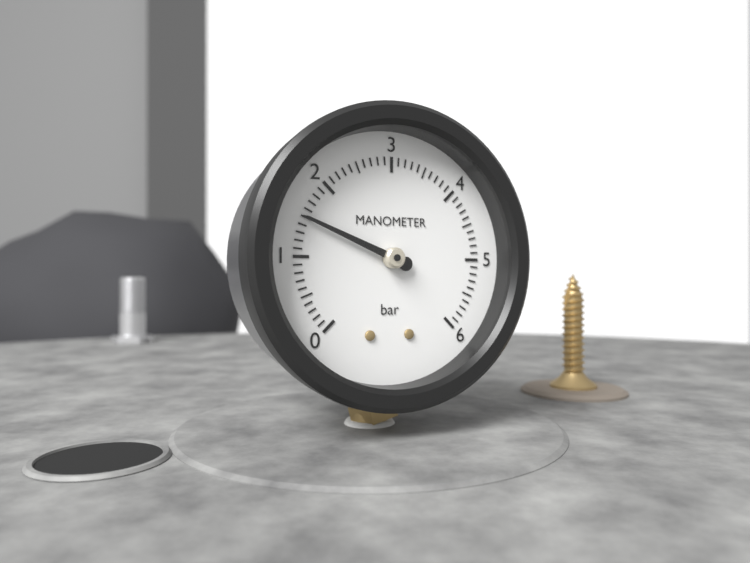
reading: 1.5 bar
